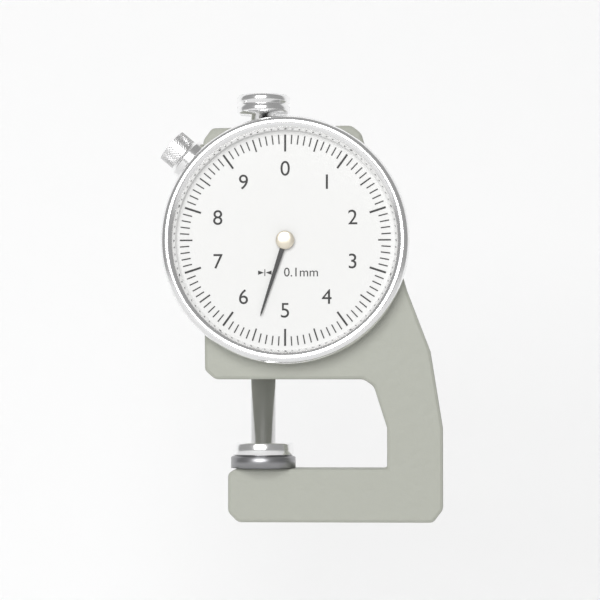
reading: 5.5 mm
